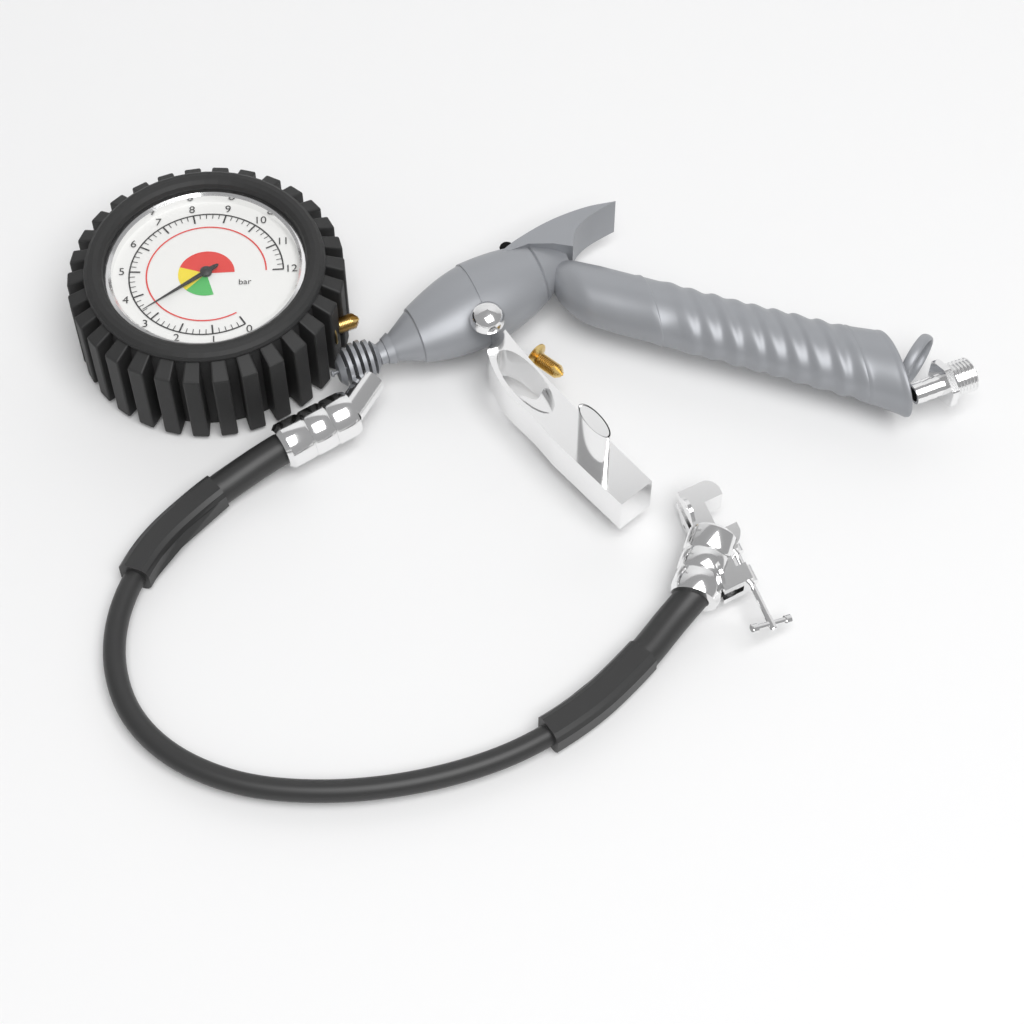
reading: 3.4 bar
